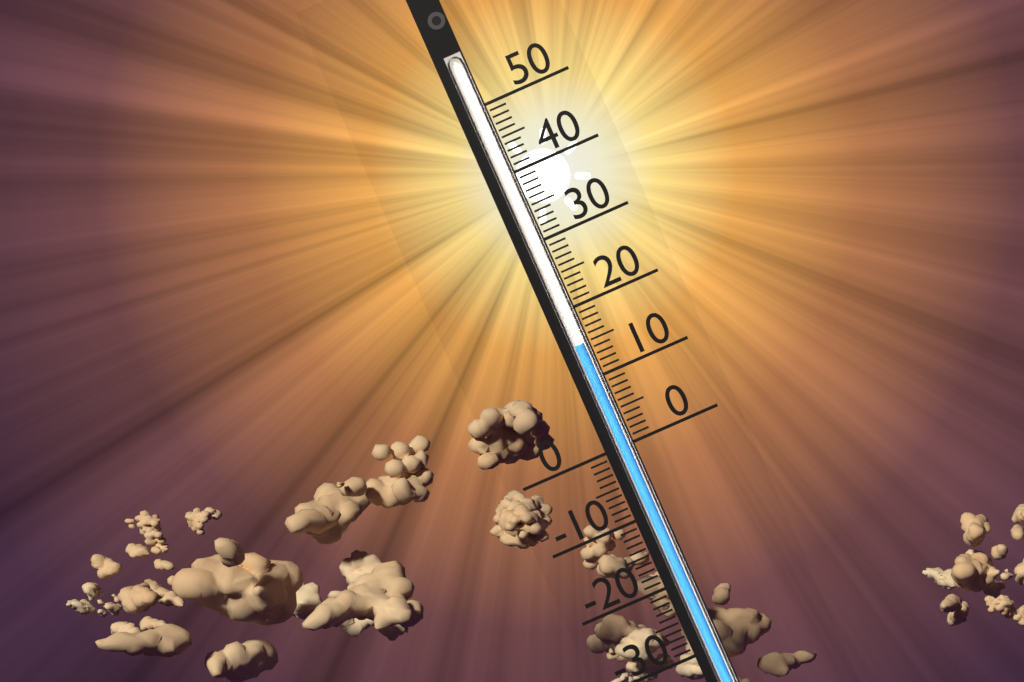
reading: 15 (no unit)
